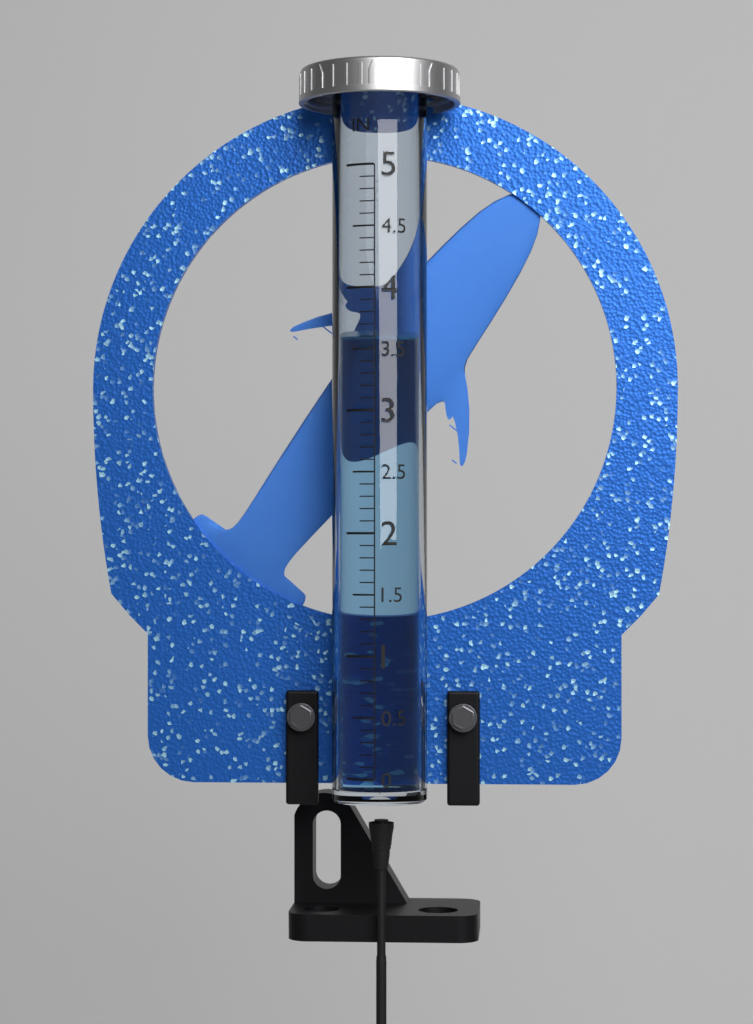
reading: 3.6 in
